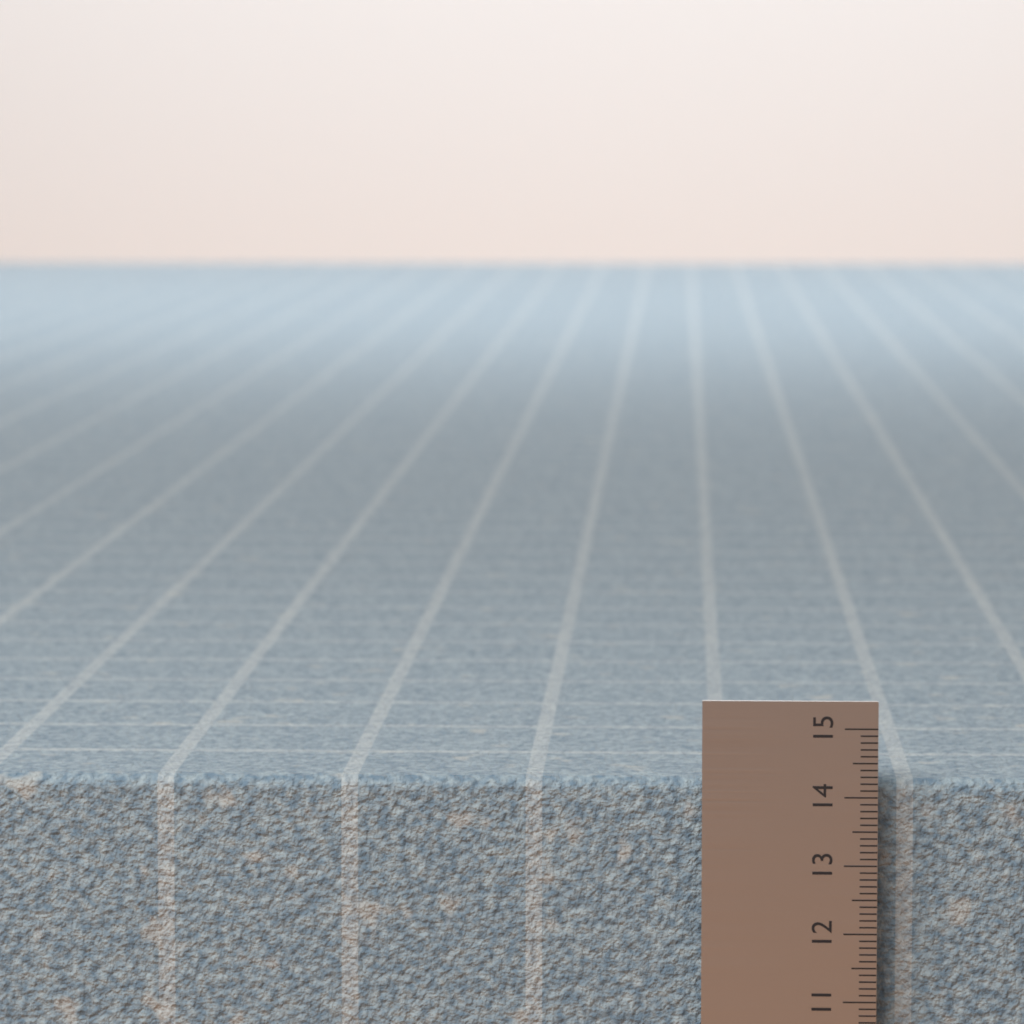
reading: 14.2 (no unit)
